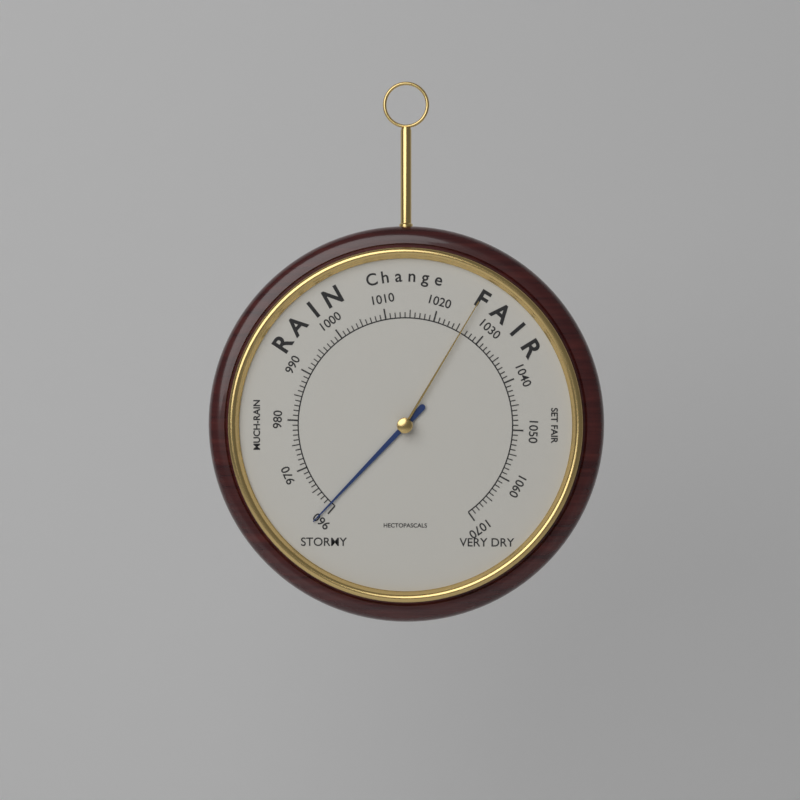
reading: 961 hPa
